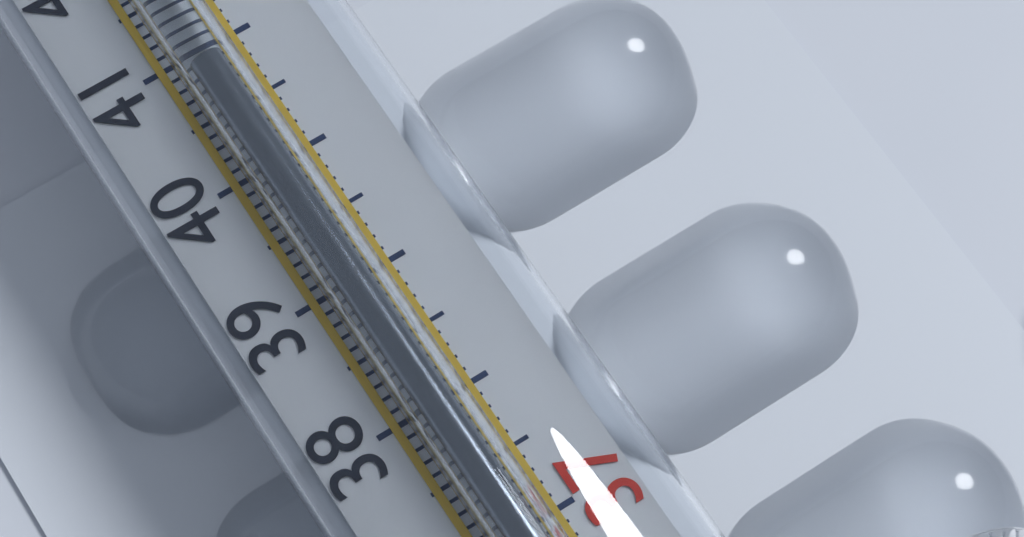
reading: 40.8 °C
